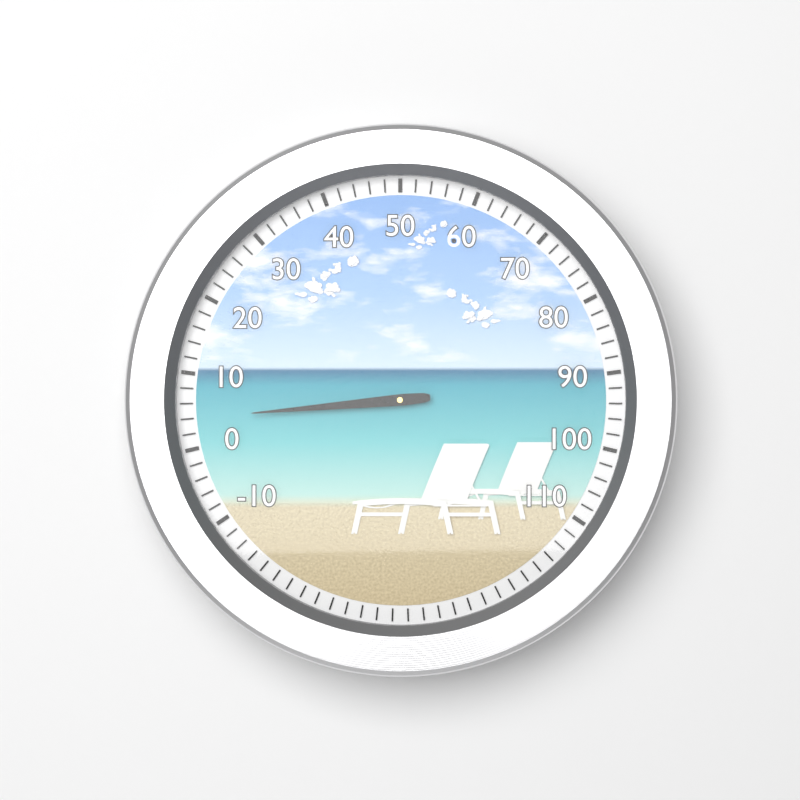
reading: 4 (no unit)
